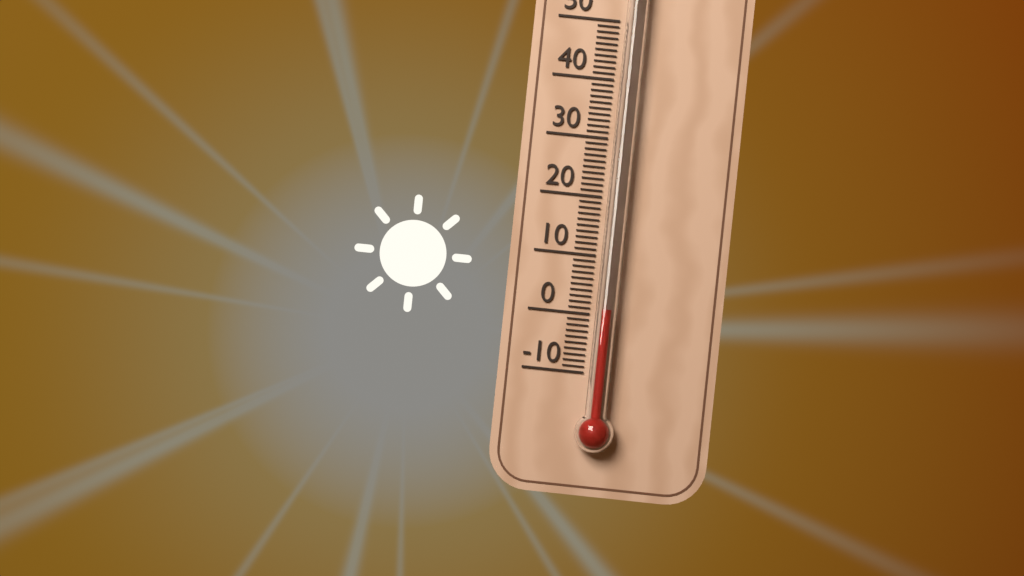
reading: 1 °C
